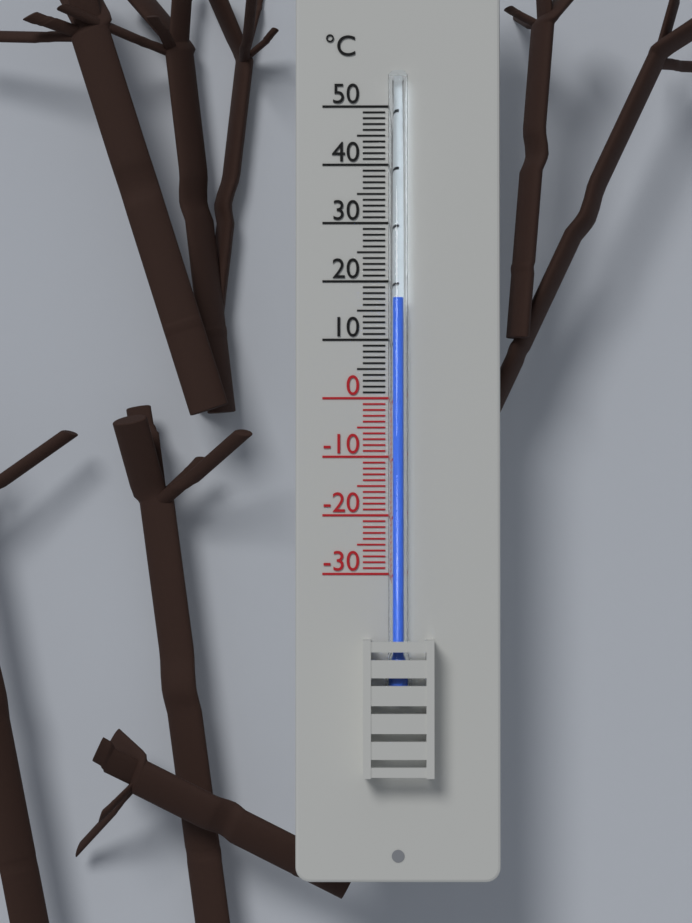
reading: 17 °C
